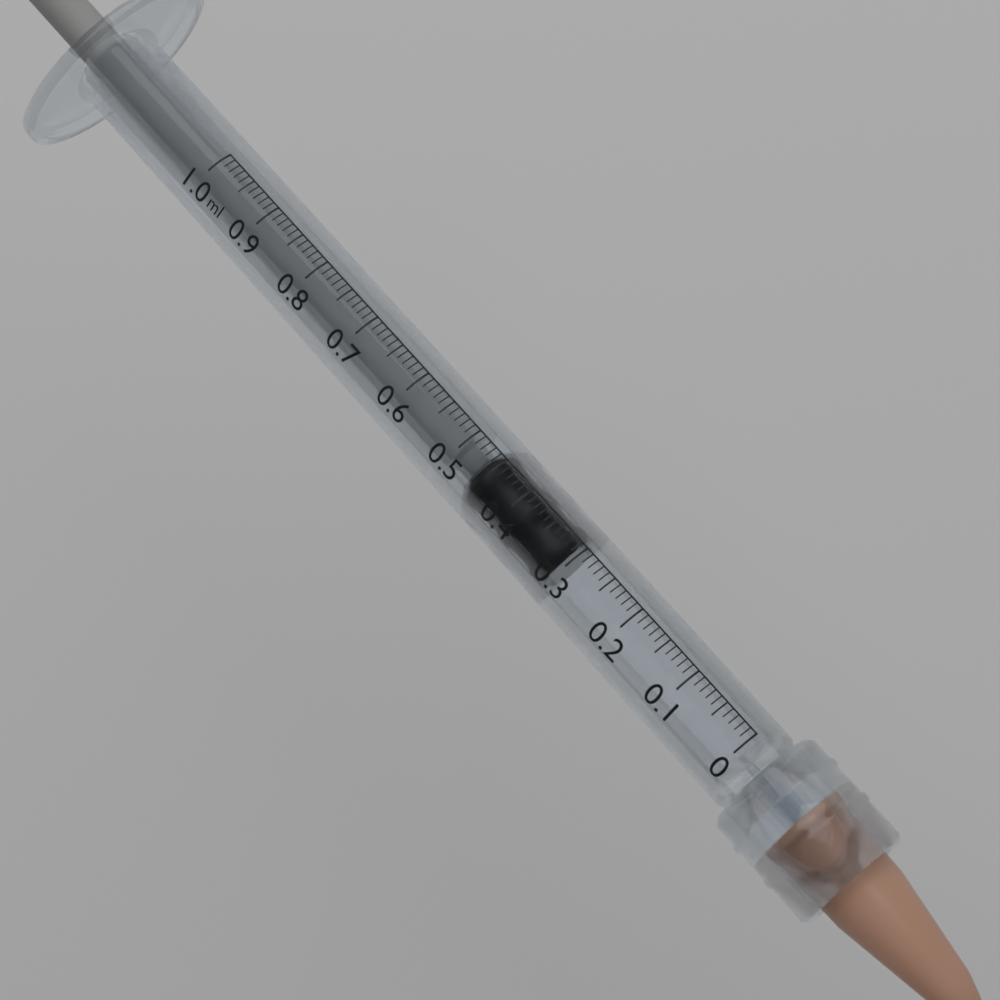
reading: 0.31 ml
